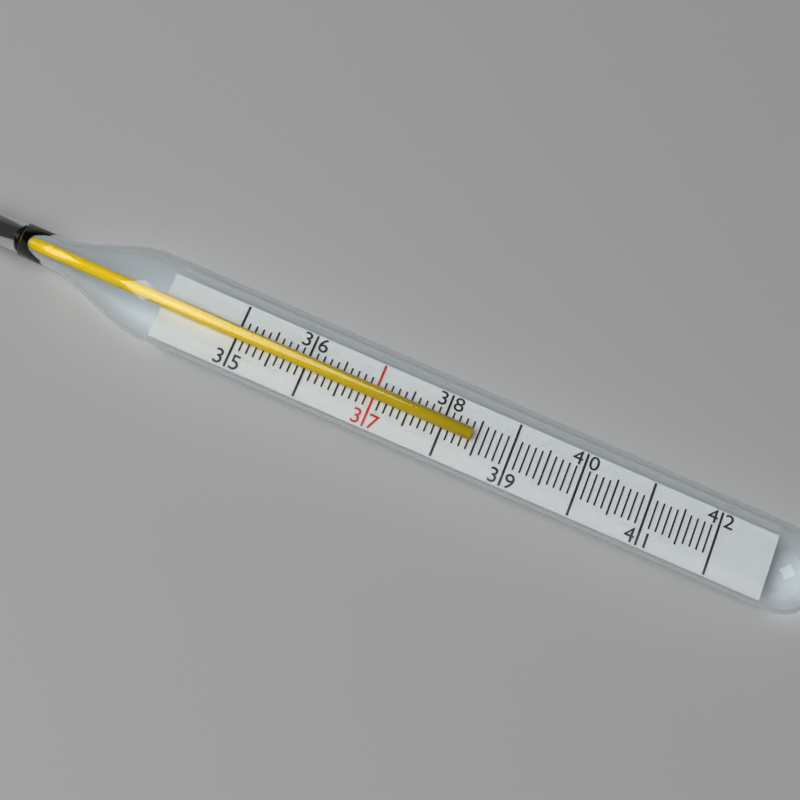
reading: 38.4 (no unit)
